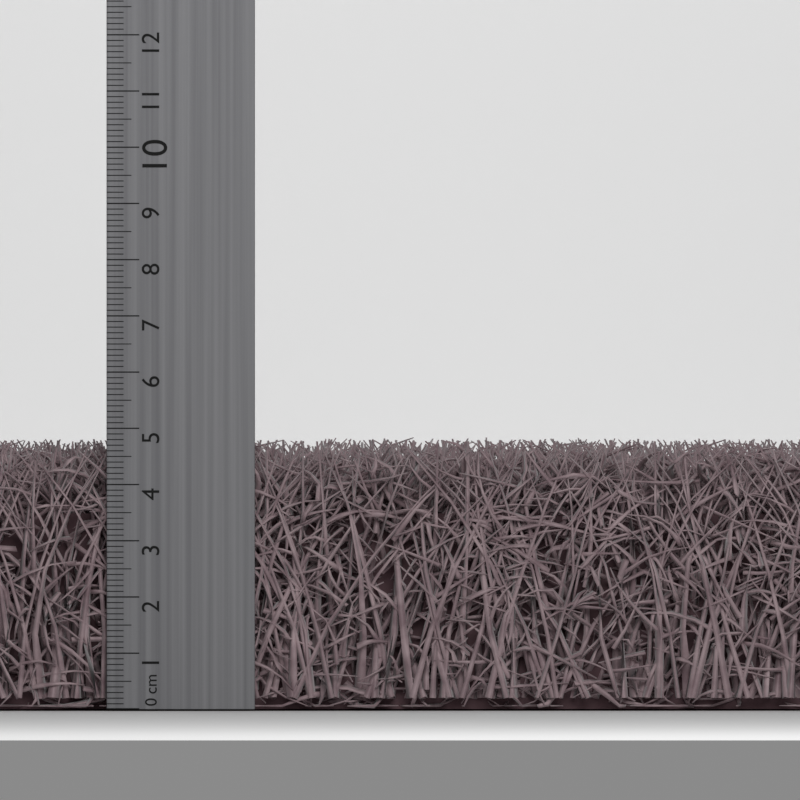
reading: 4.8 cm
